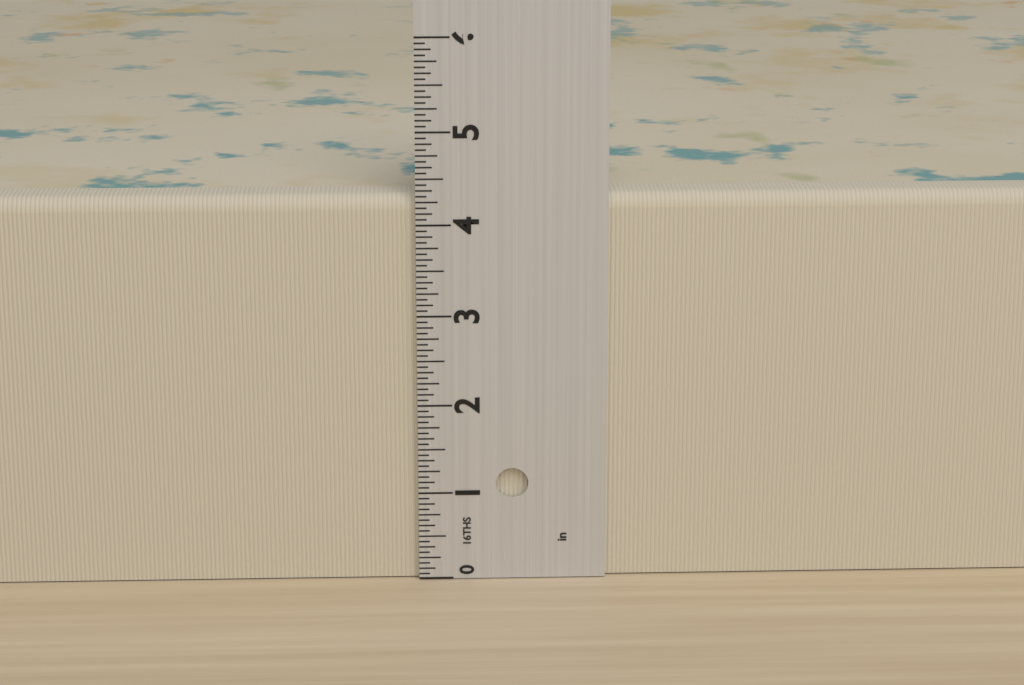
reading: 4.3125 in
